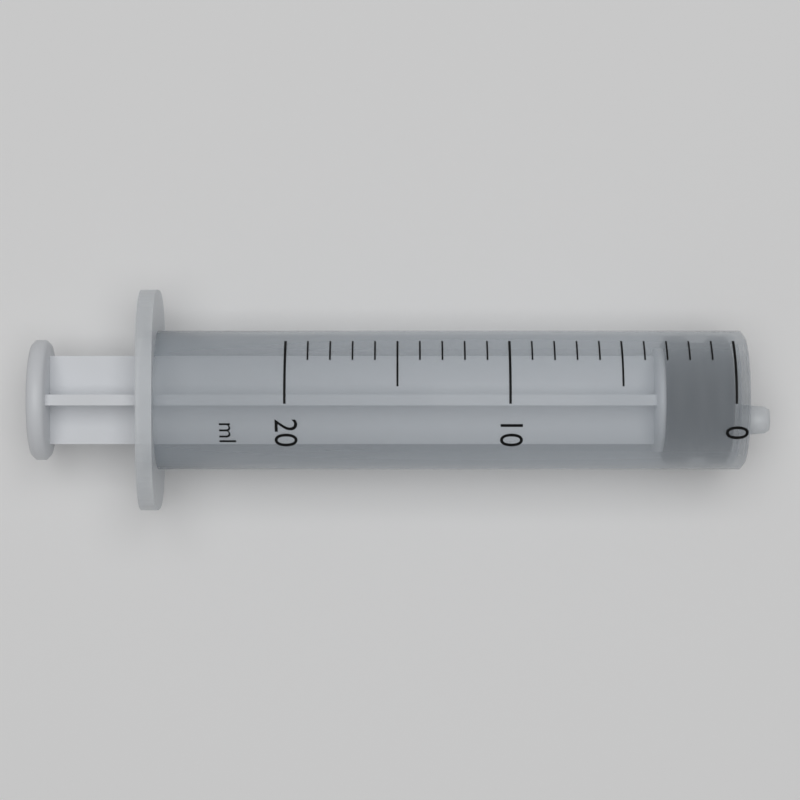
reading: 0 ml
